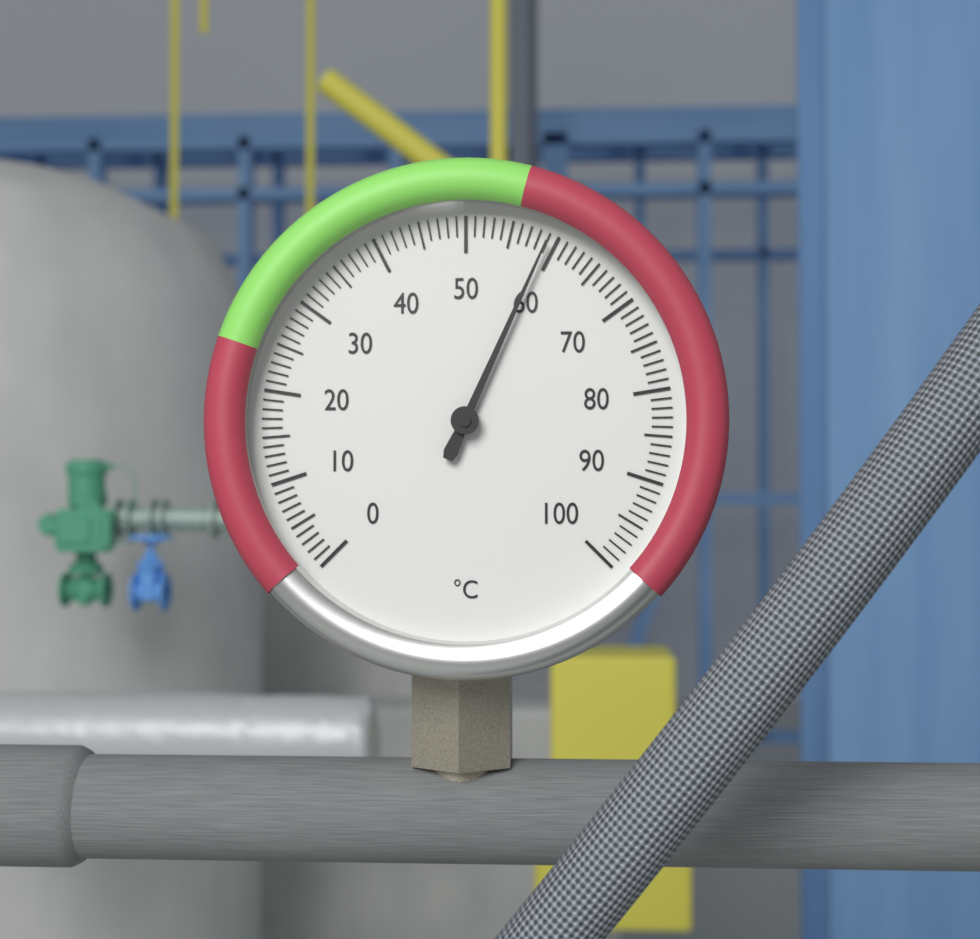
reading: 59 °C
